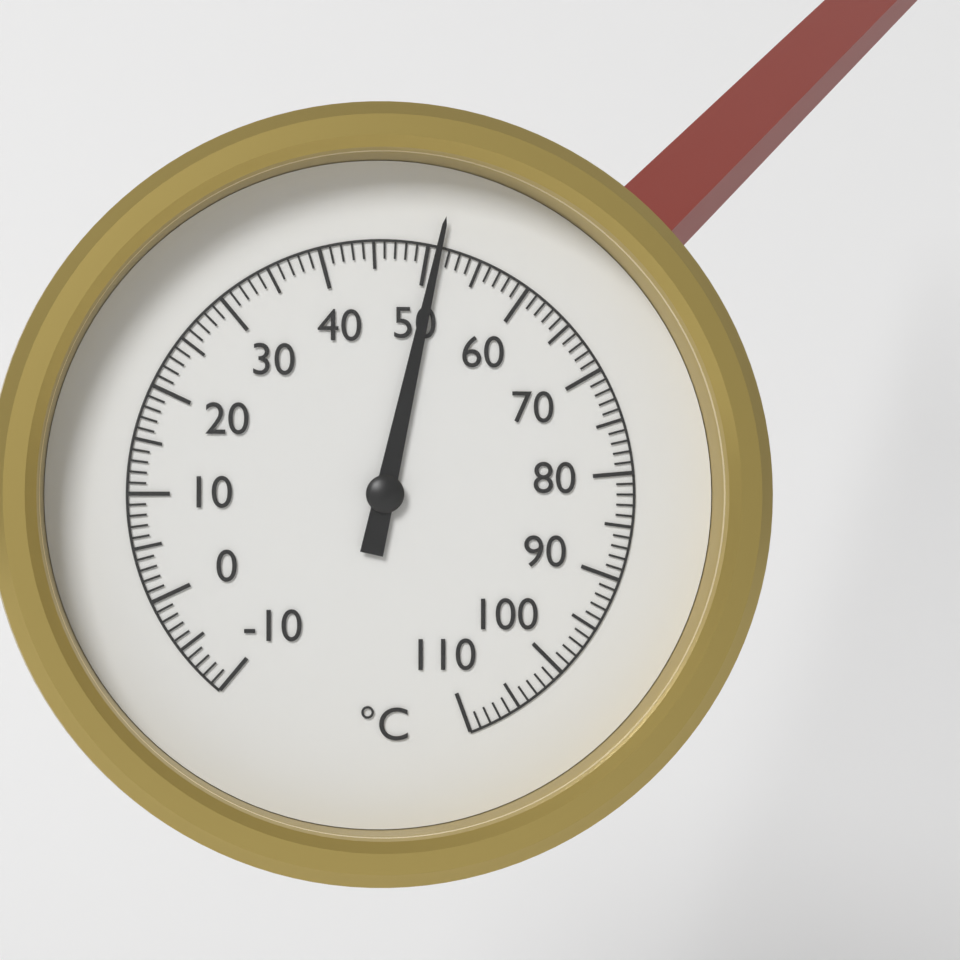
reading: 51 °C
